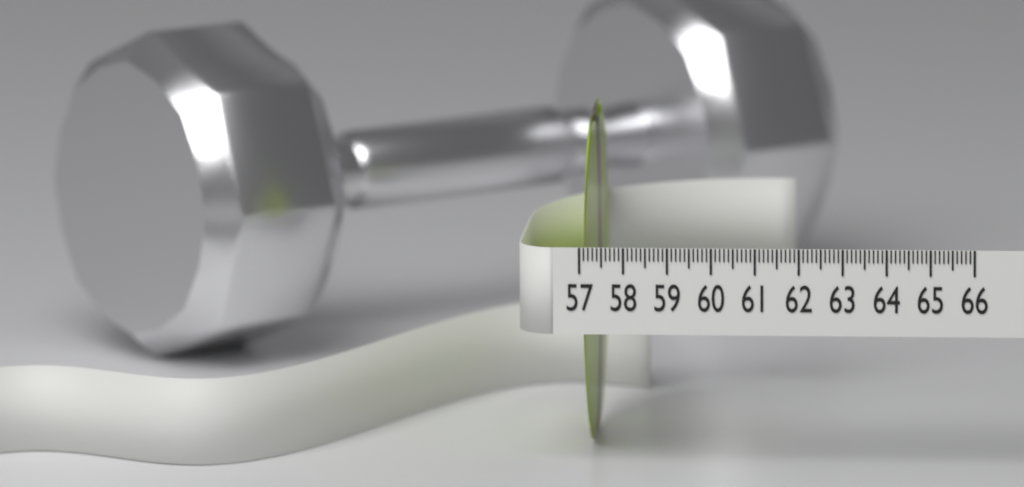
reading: 57.2 (no unit)
